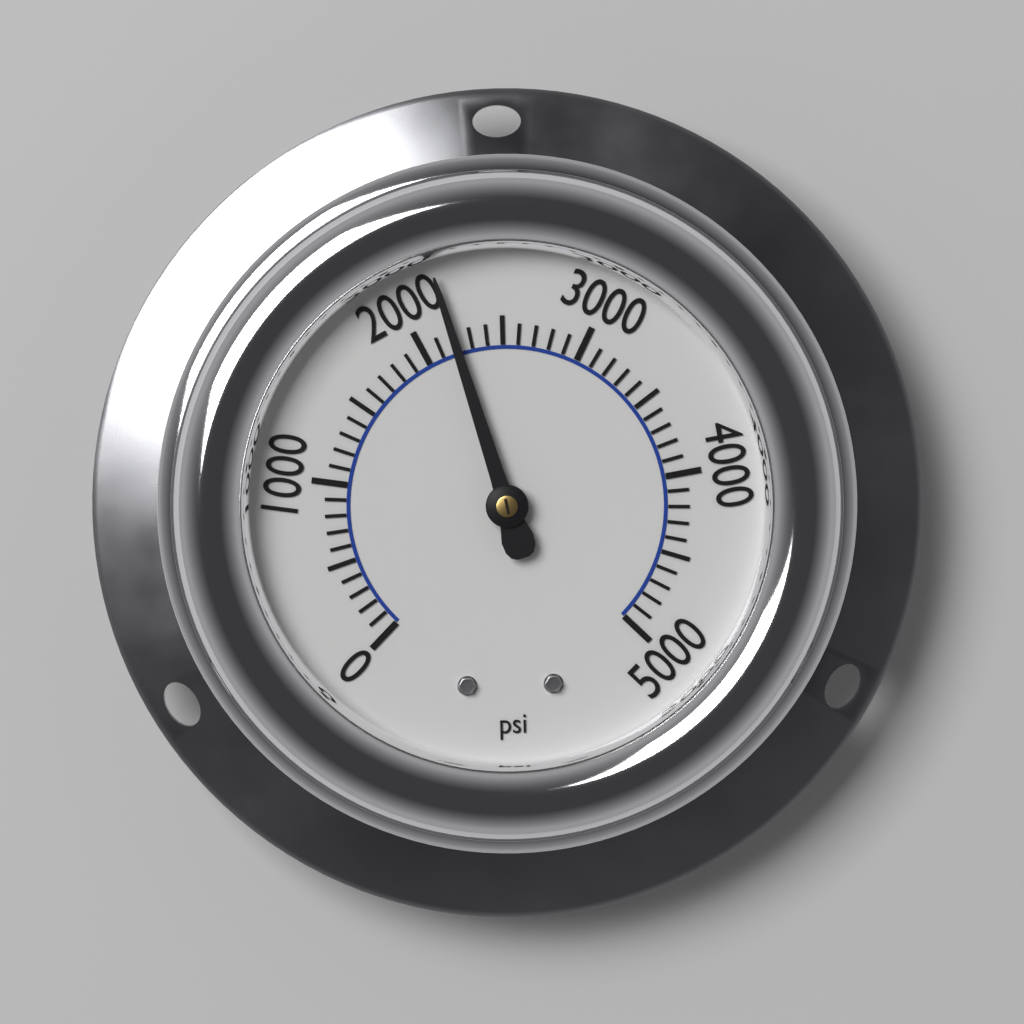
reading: 2200 psi
